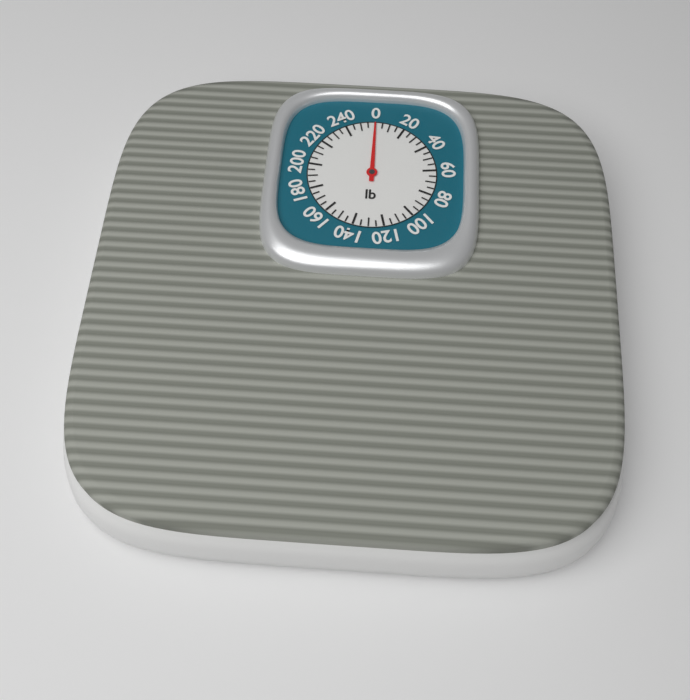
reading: 0 lb
